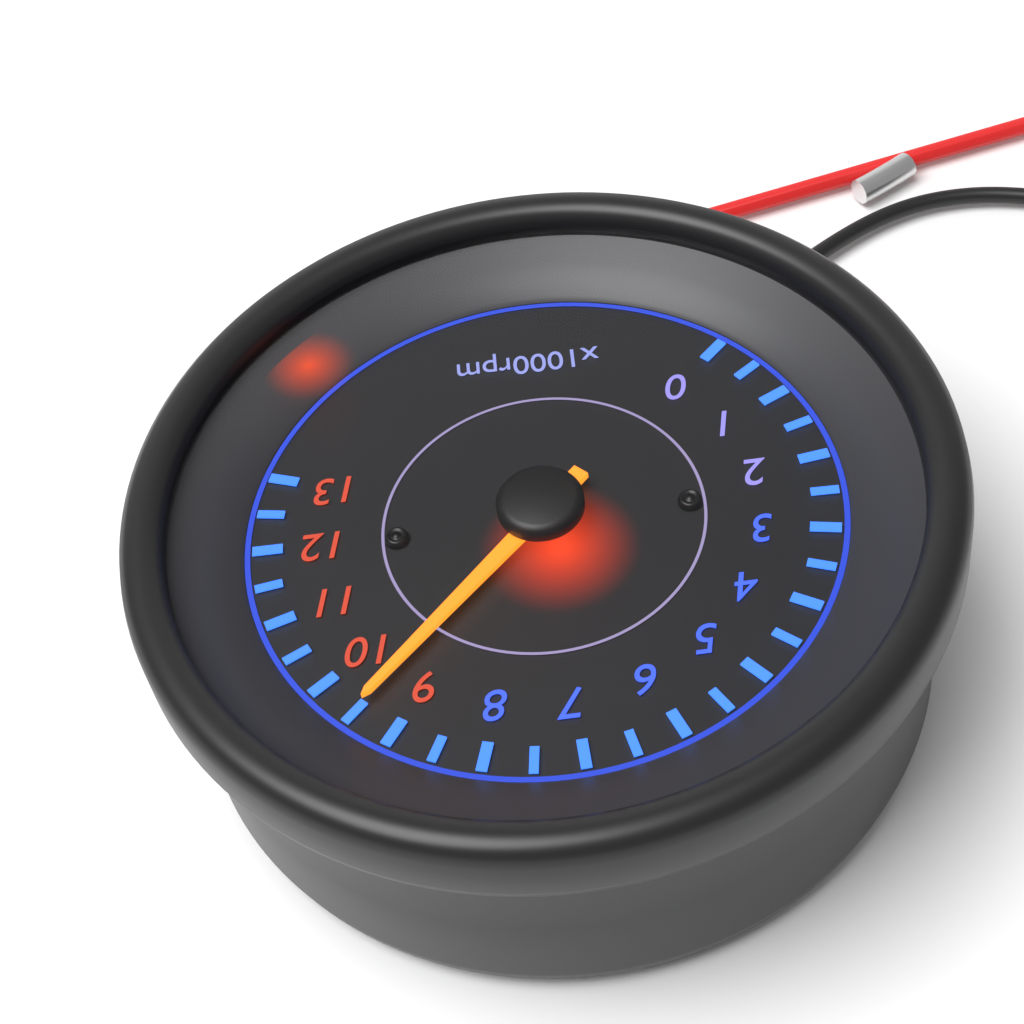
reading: 9500 rpm
